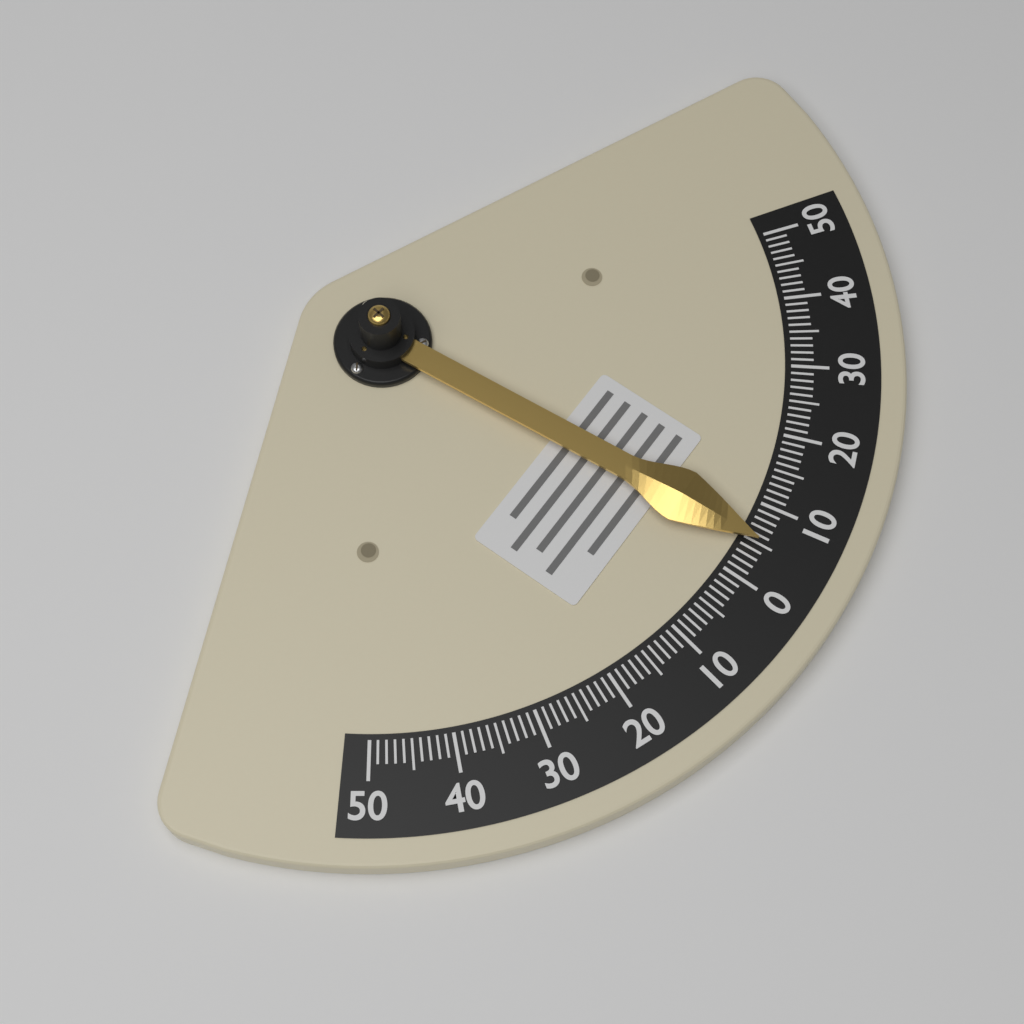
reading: 5 (no unit)
